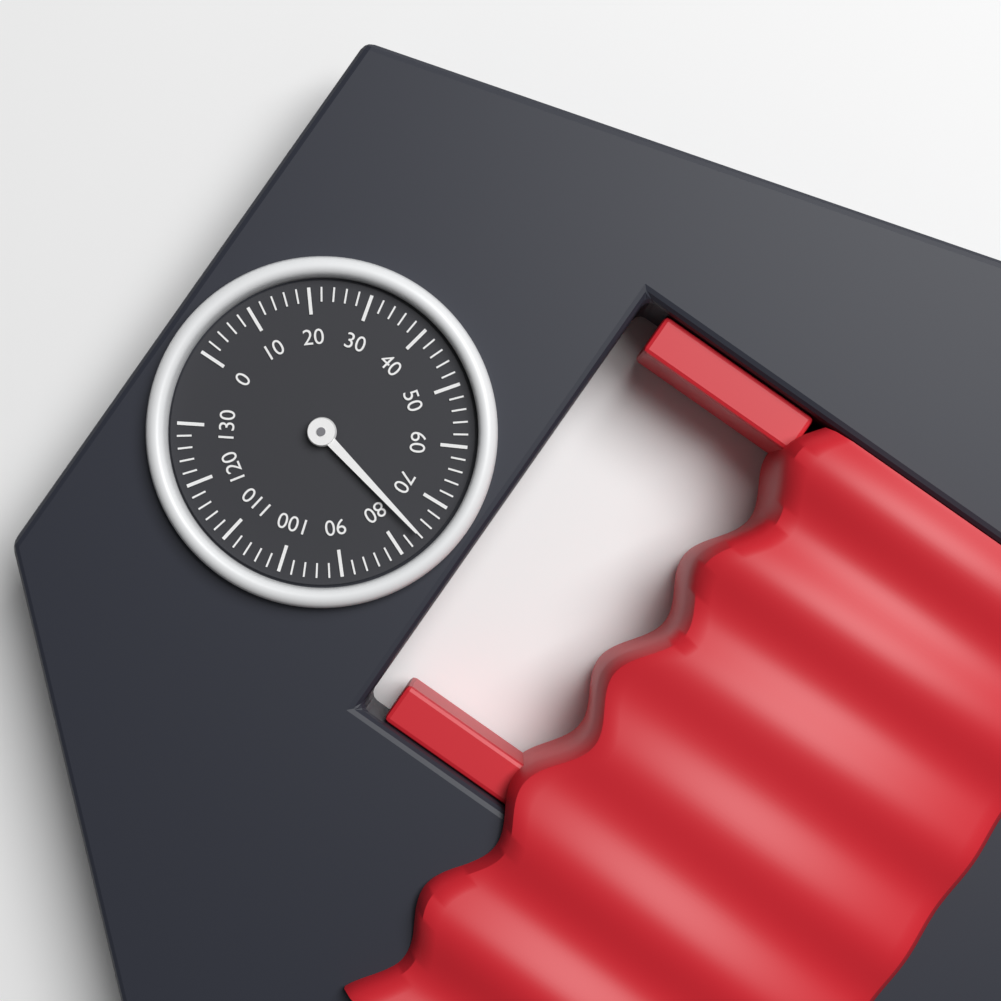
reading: 76 (no unit)
